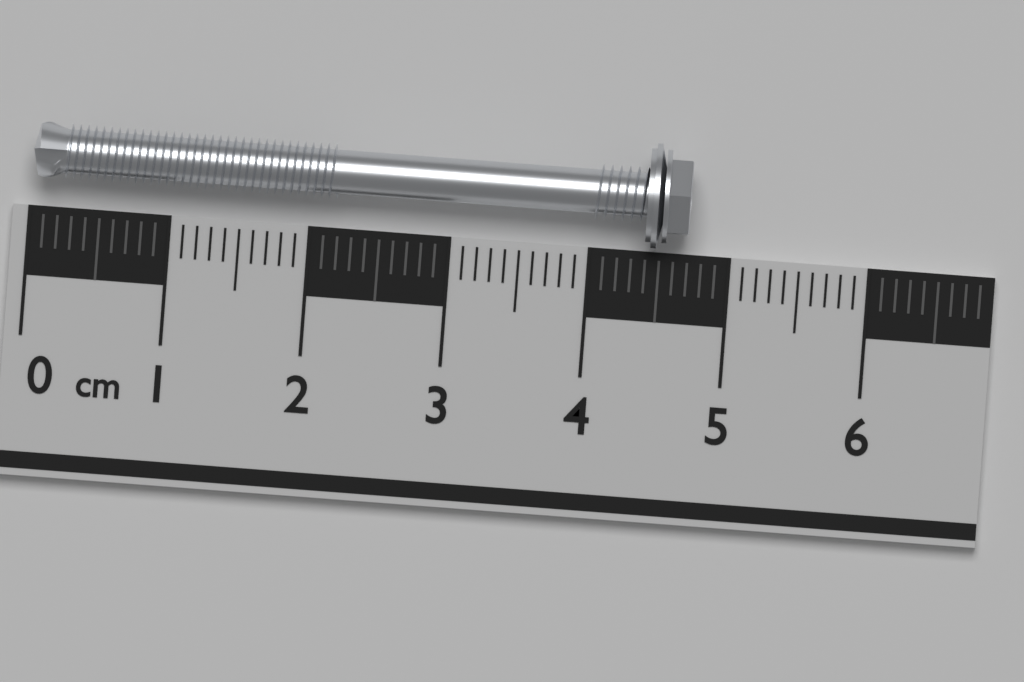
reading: 4.7 cm
